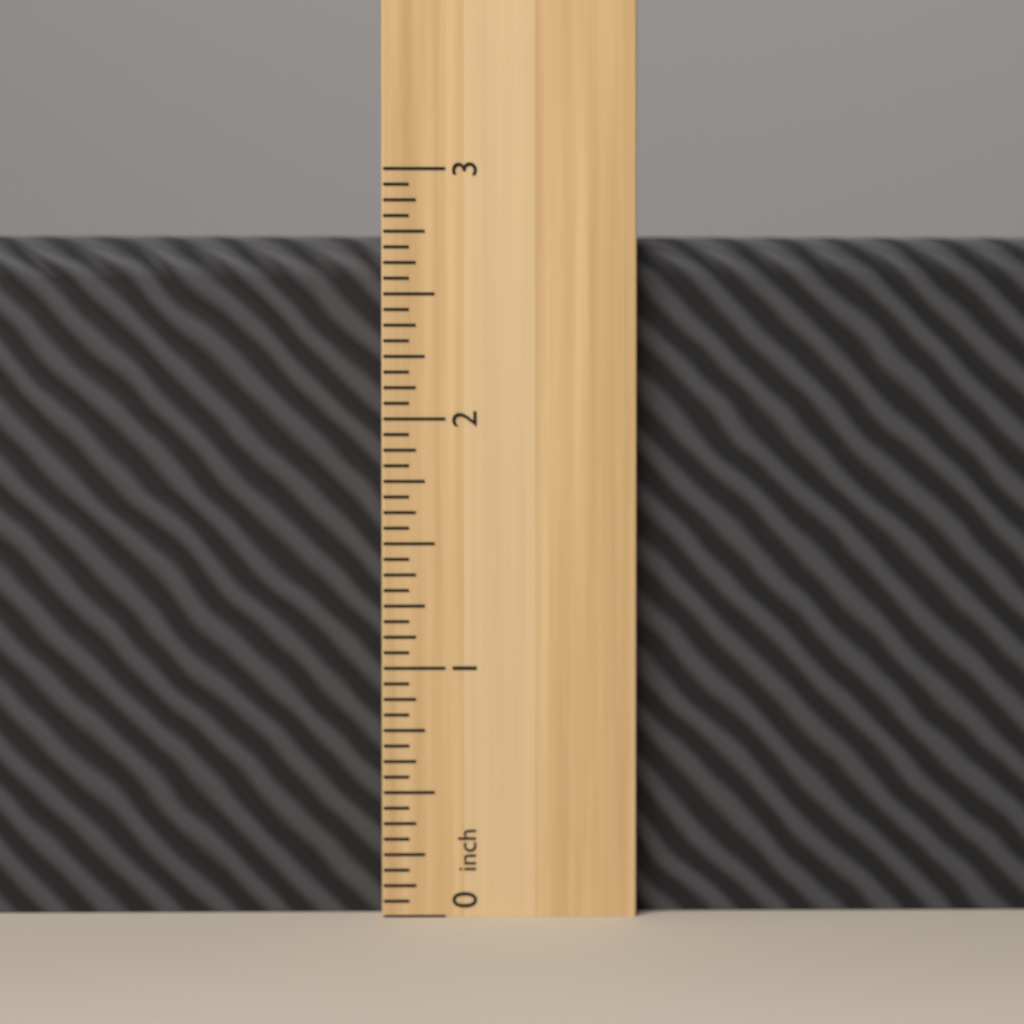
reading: 2.7500 inch
